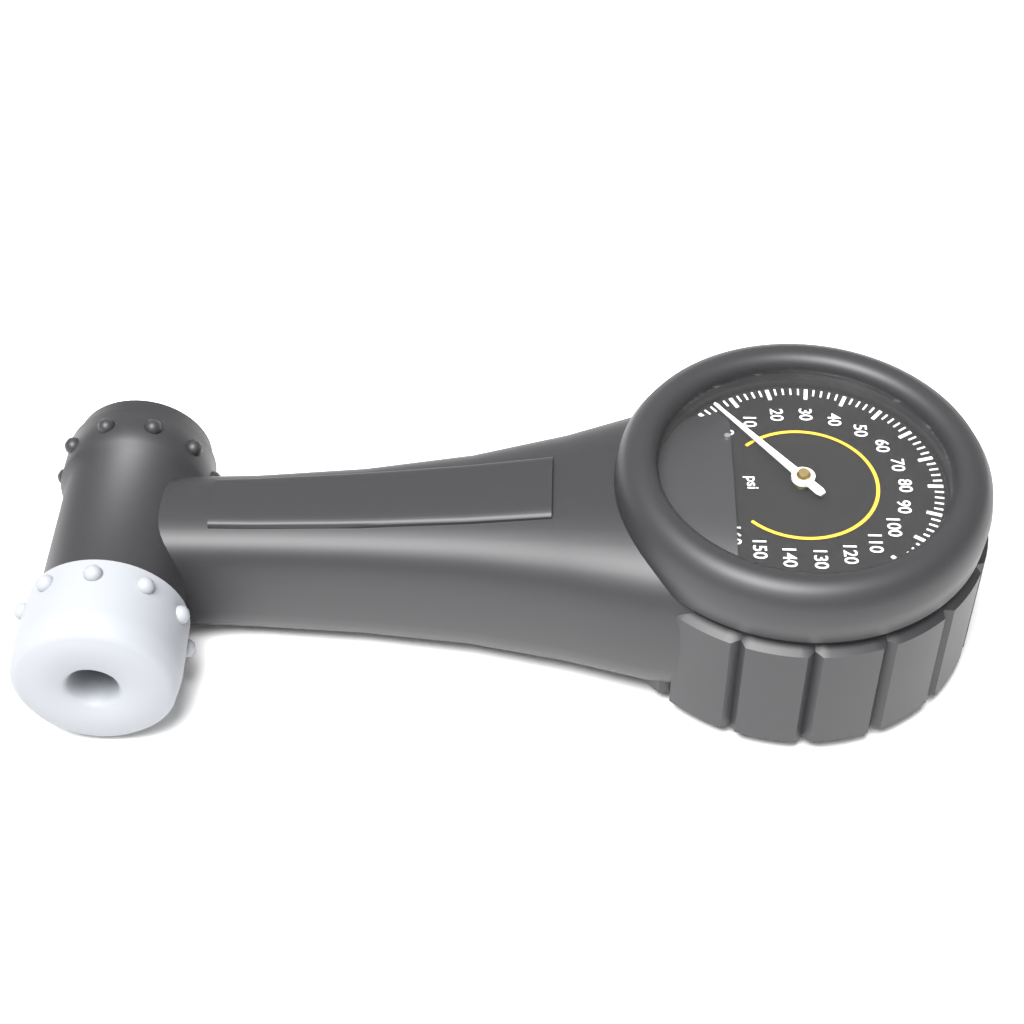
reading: 4 psi
